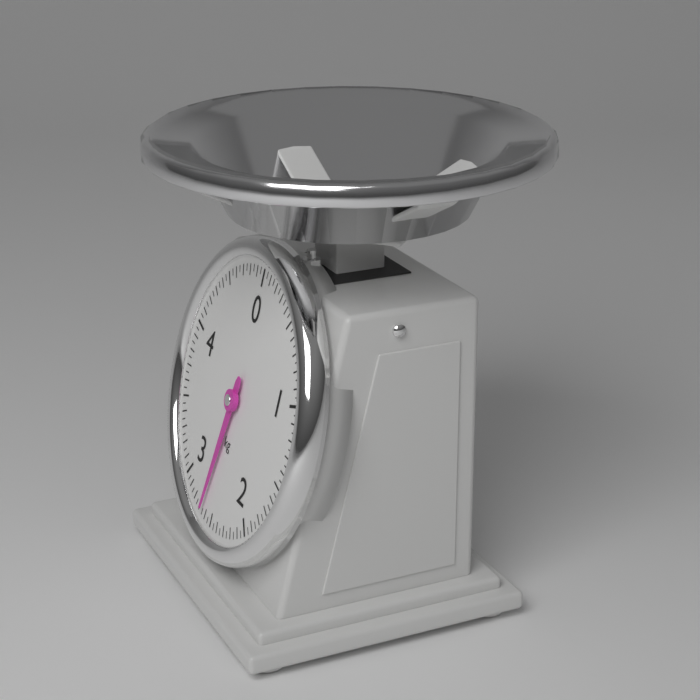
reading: 2.65 kg
